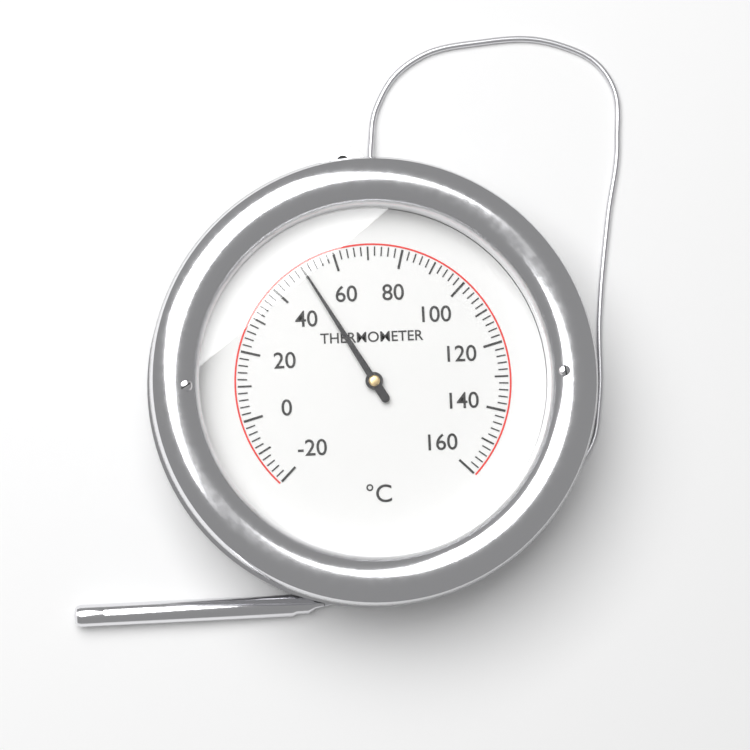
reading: 50 °C
